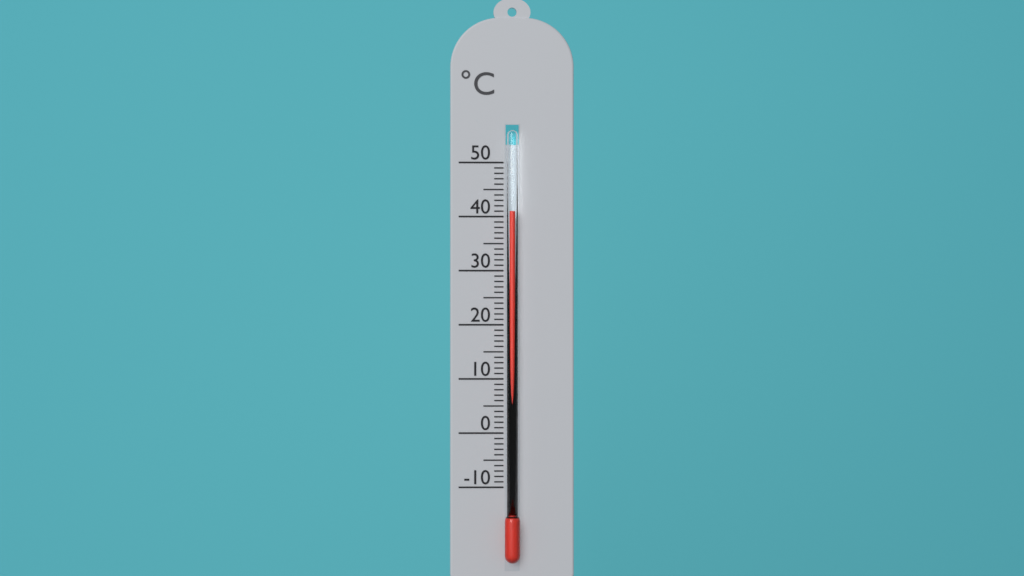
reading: 41 °C
